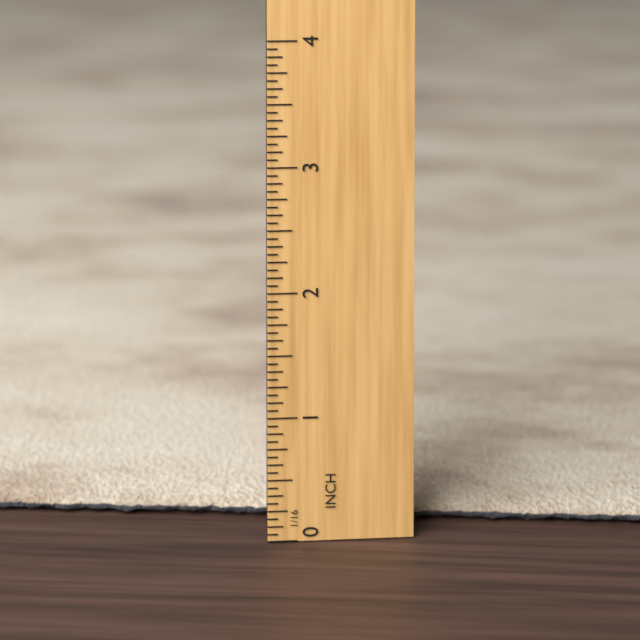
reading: 0.1250 in
